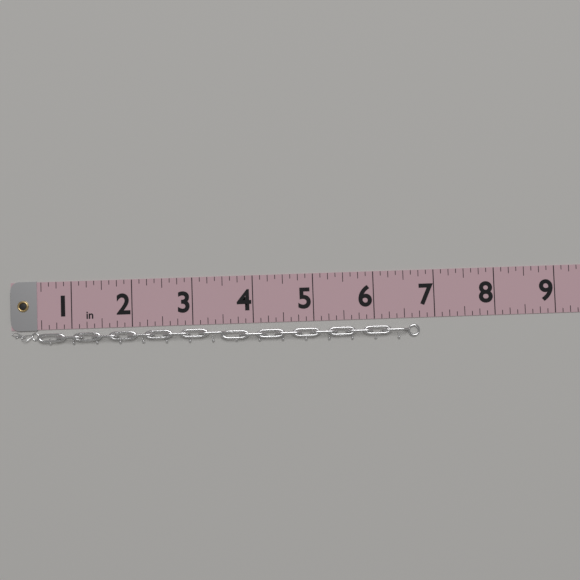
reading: 6.750 in
